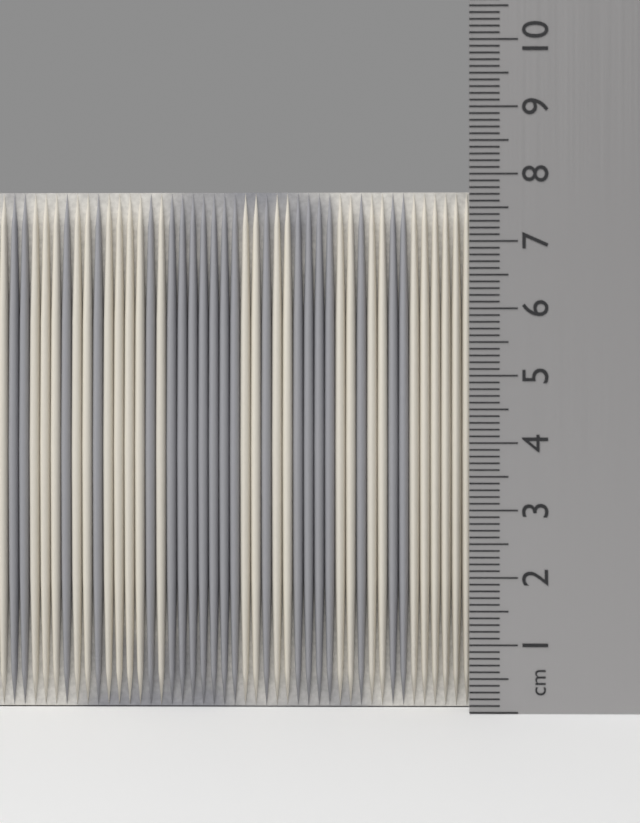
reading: 7.8 cm
